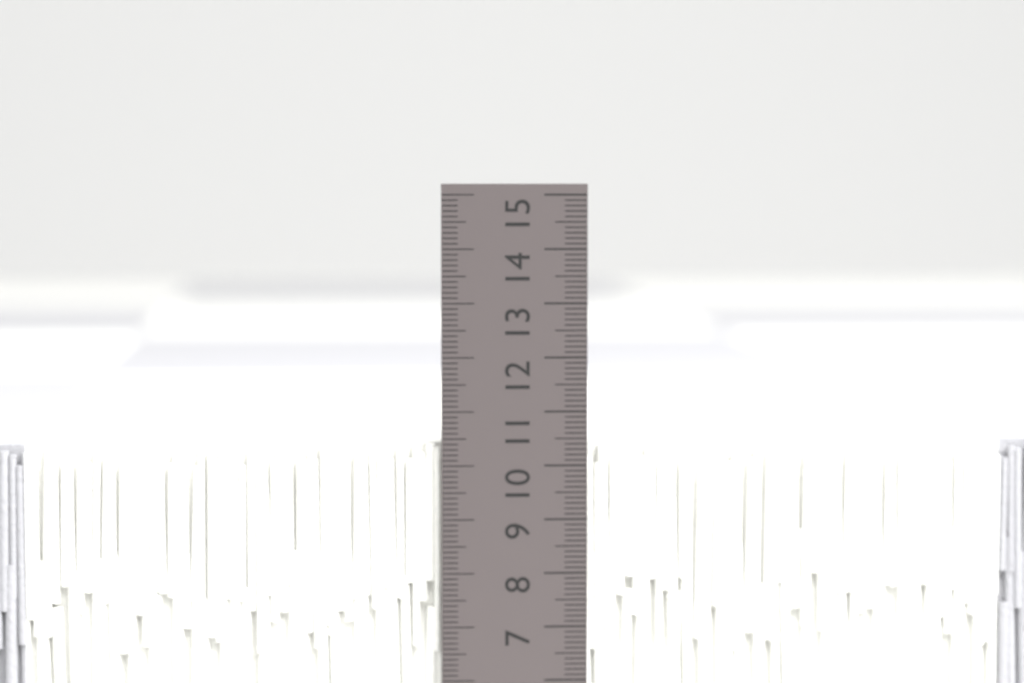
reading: 10.4 cm
